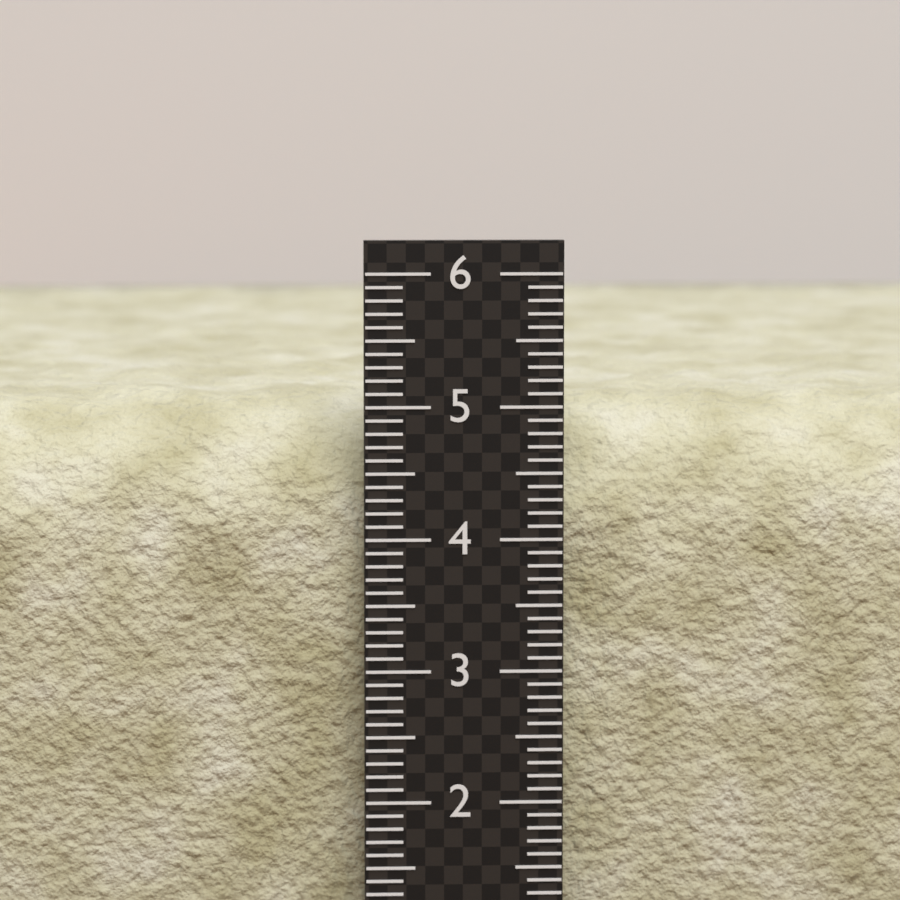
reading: 5.1 (no unit)
